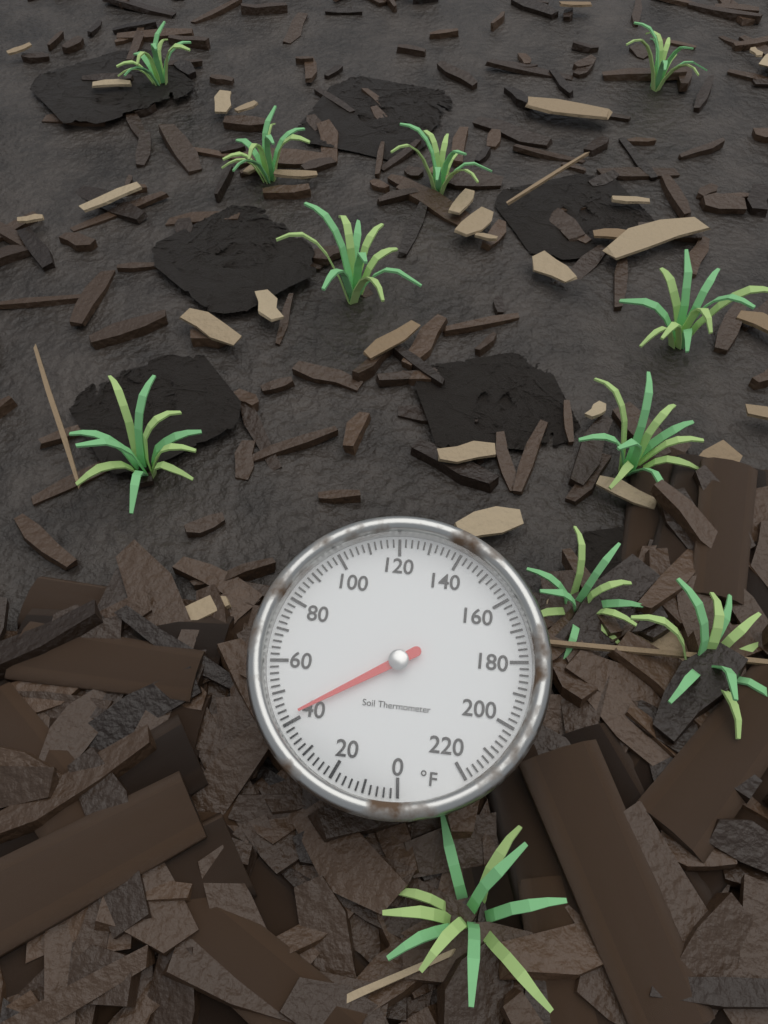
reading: 42 °F
